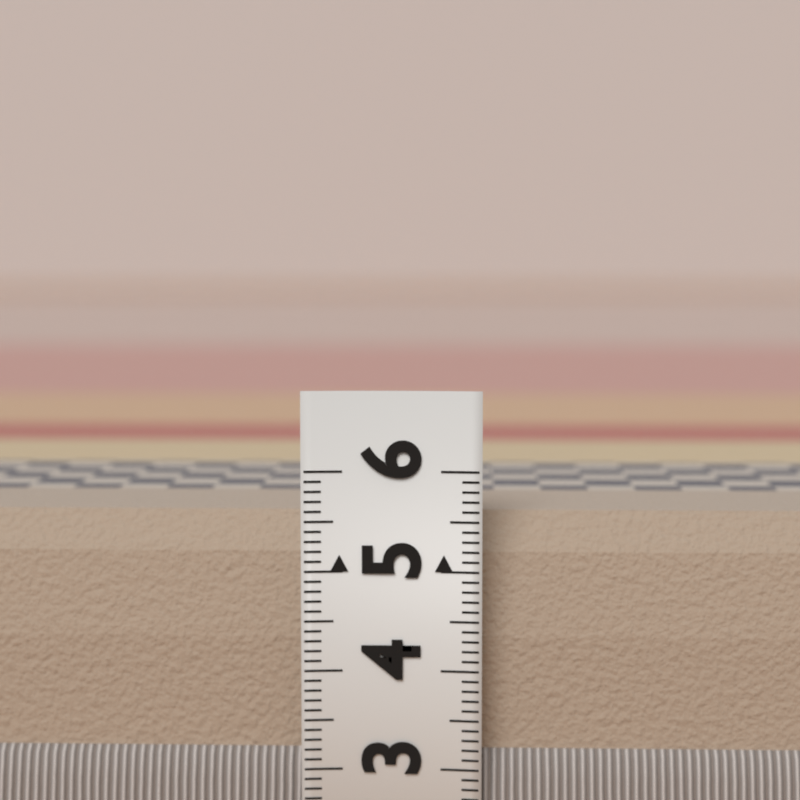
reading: 5.7 (no unit)
